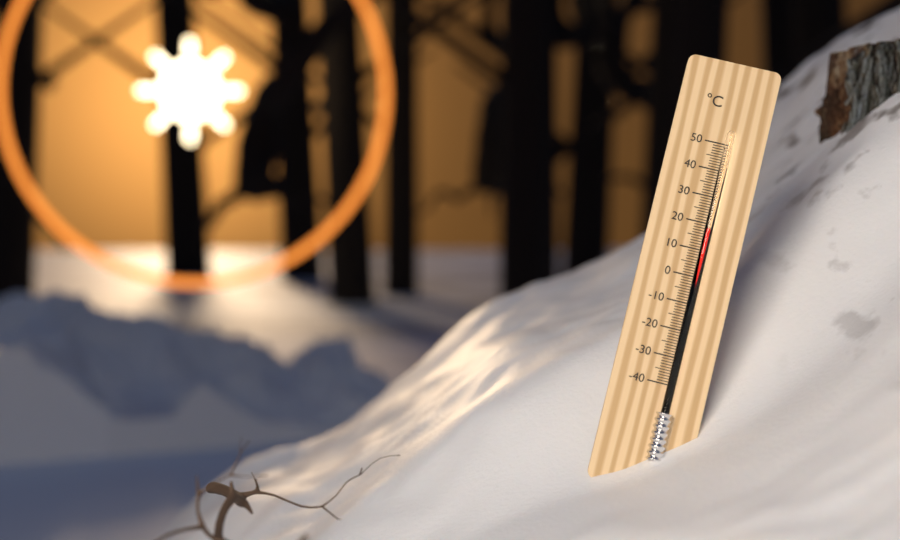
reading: 18 °C
